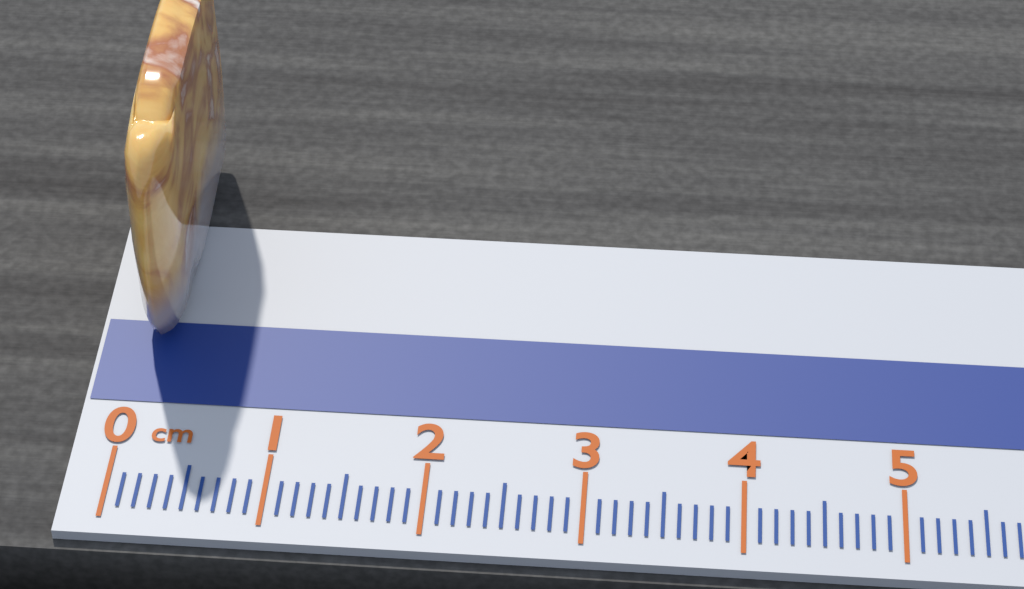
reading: 0.3 cm
